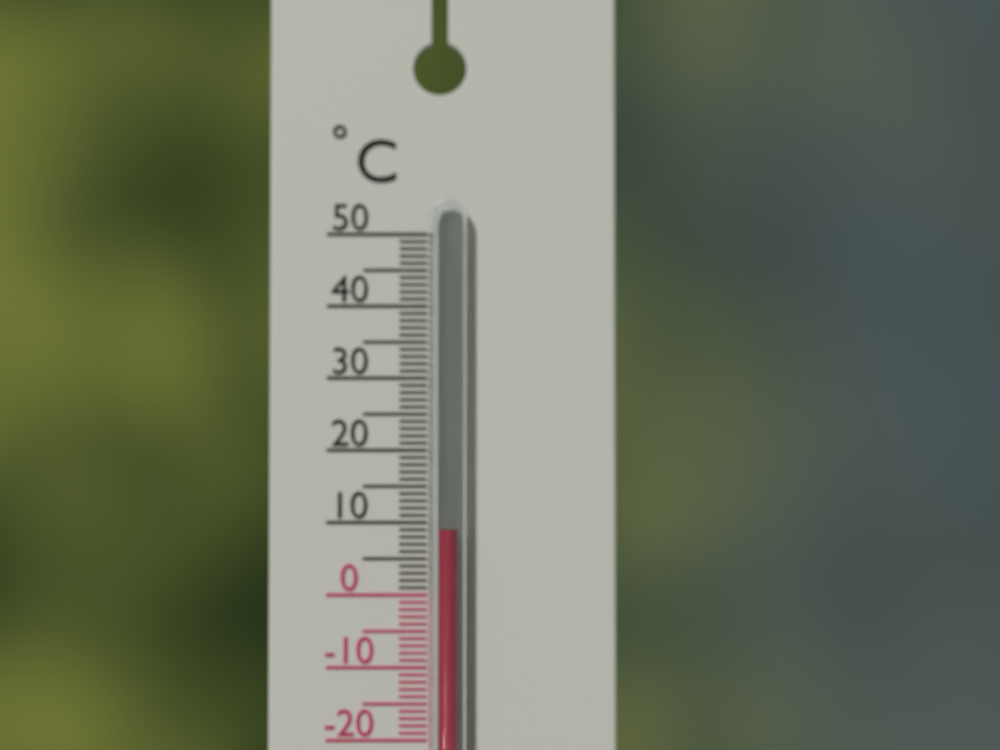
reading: 9 °C
